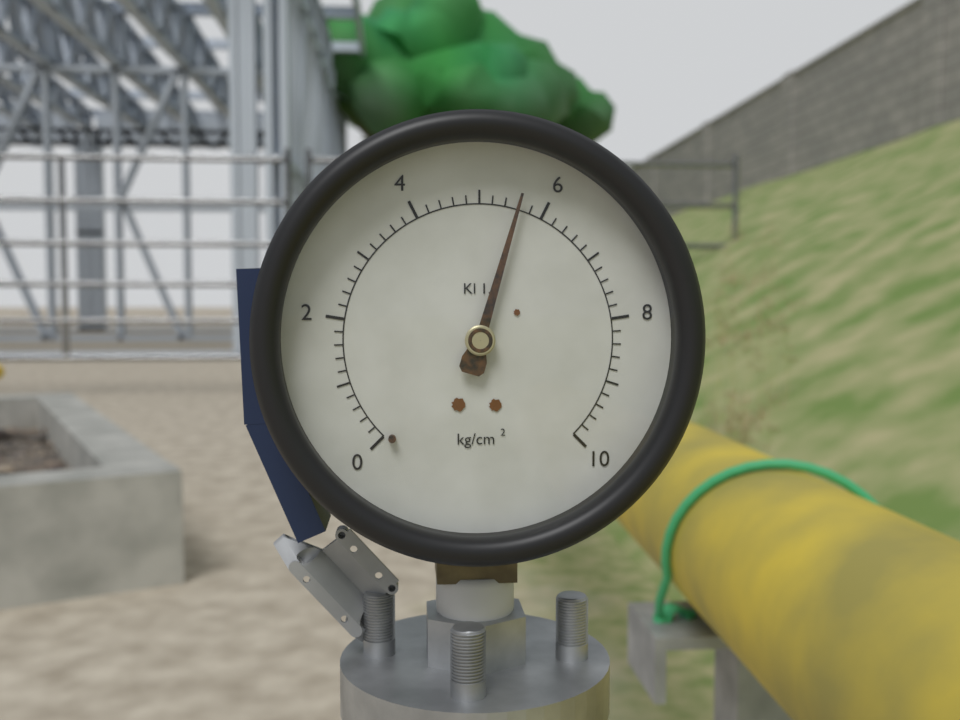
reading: 5.6 kg/cm²
